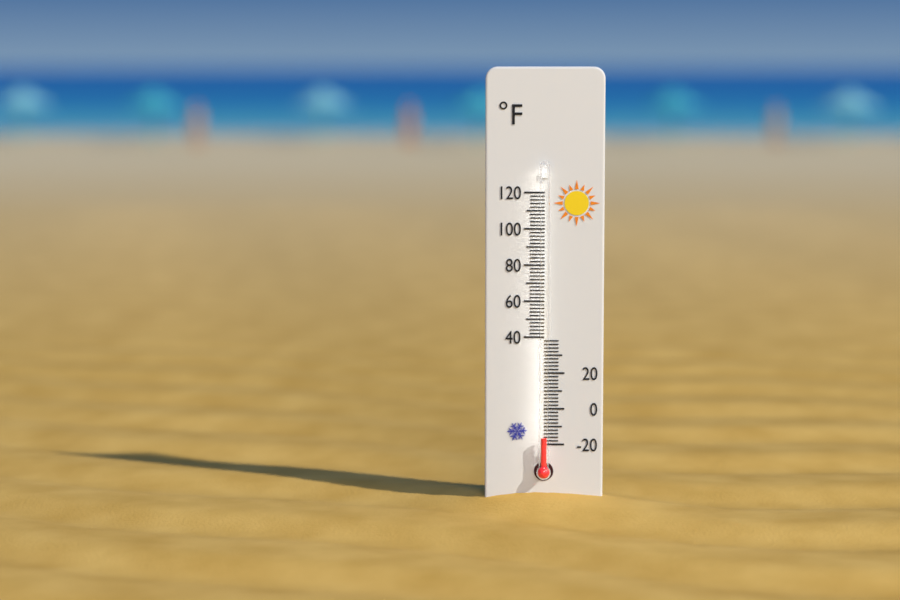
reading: -16 °F
